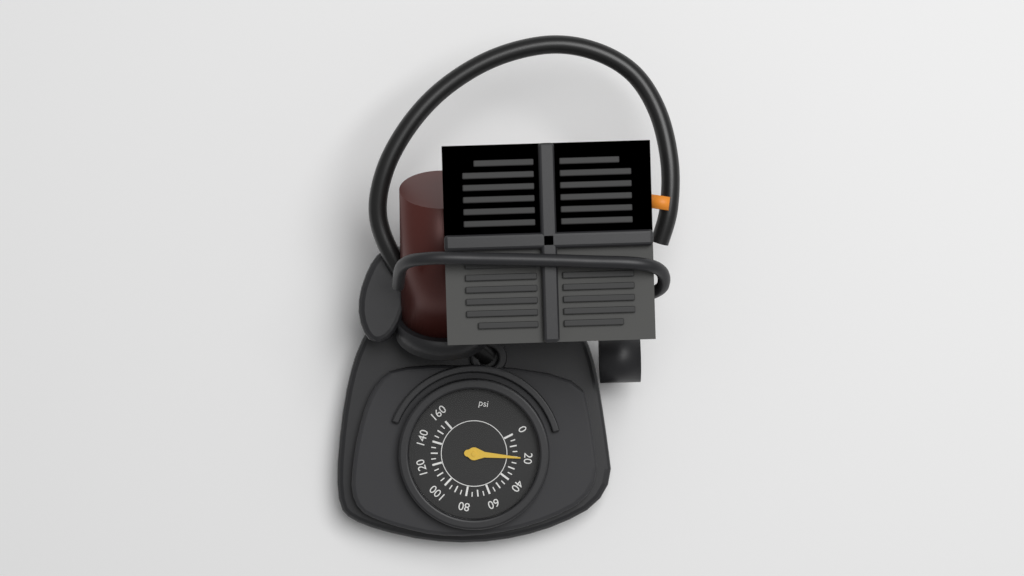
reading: 20 psi
